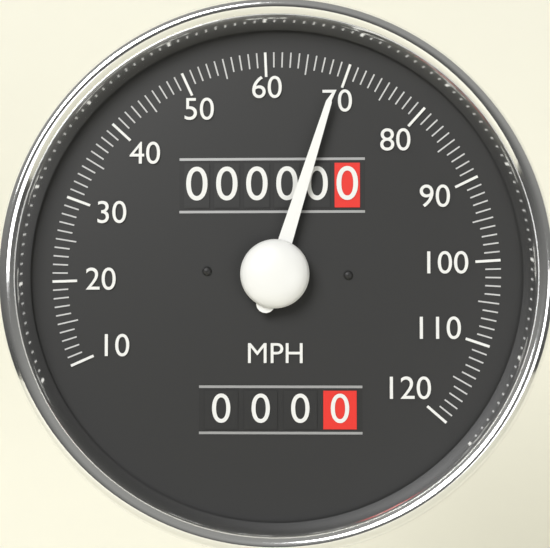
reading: 69 MPH
